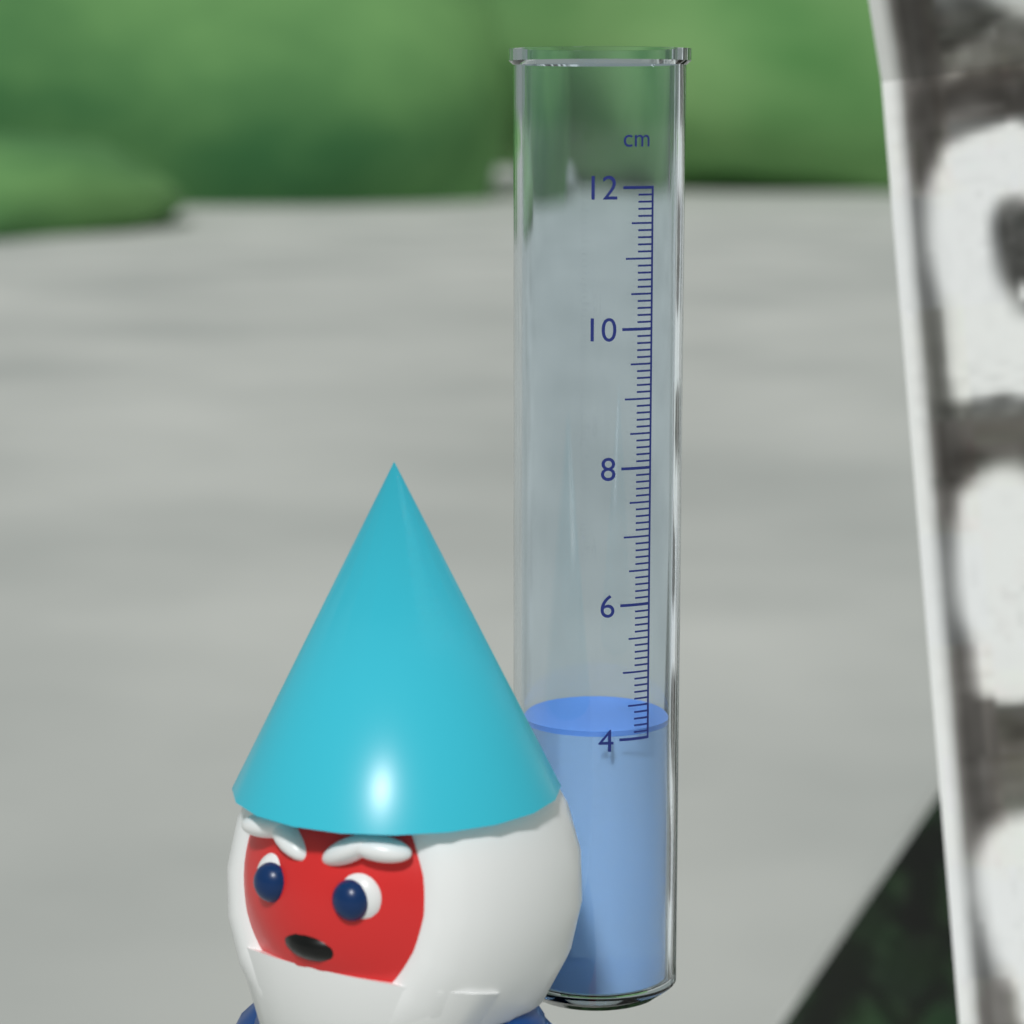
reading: 4.1 cm
